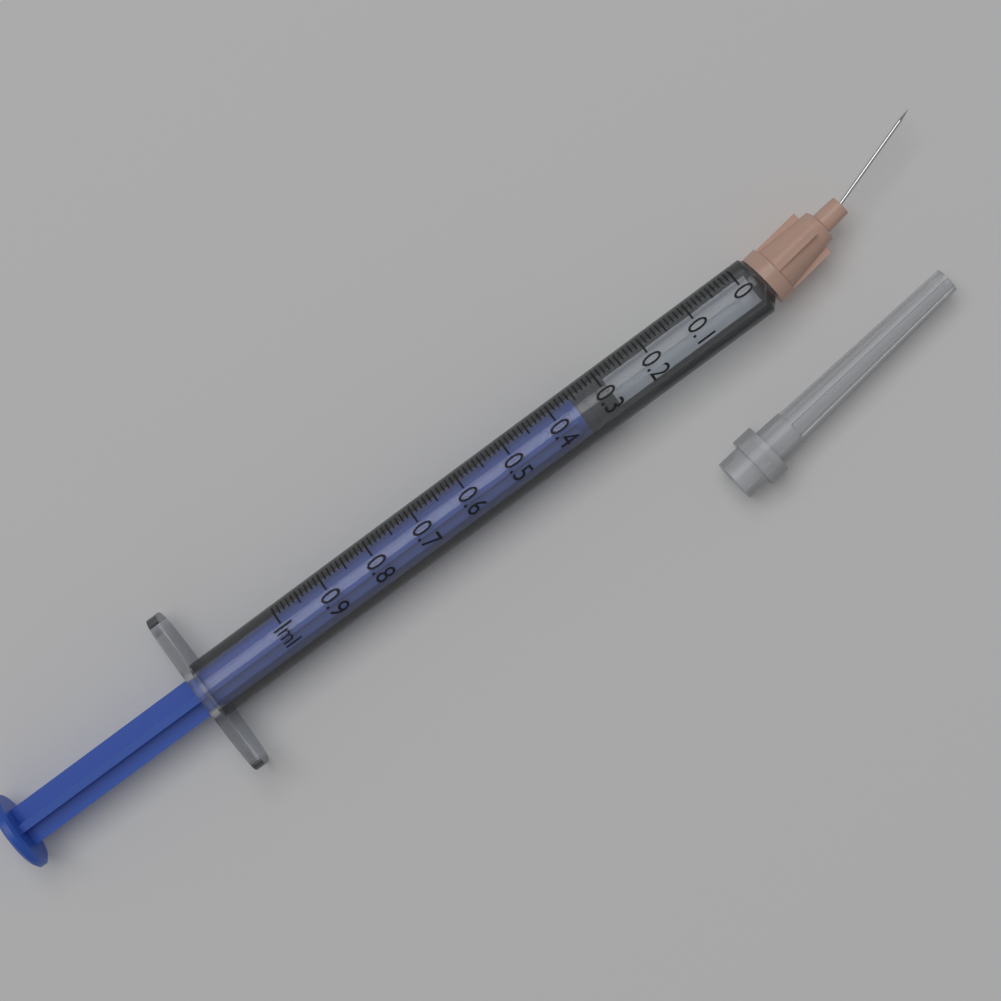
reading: 0.29 ml
